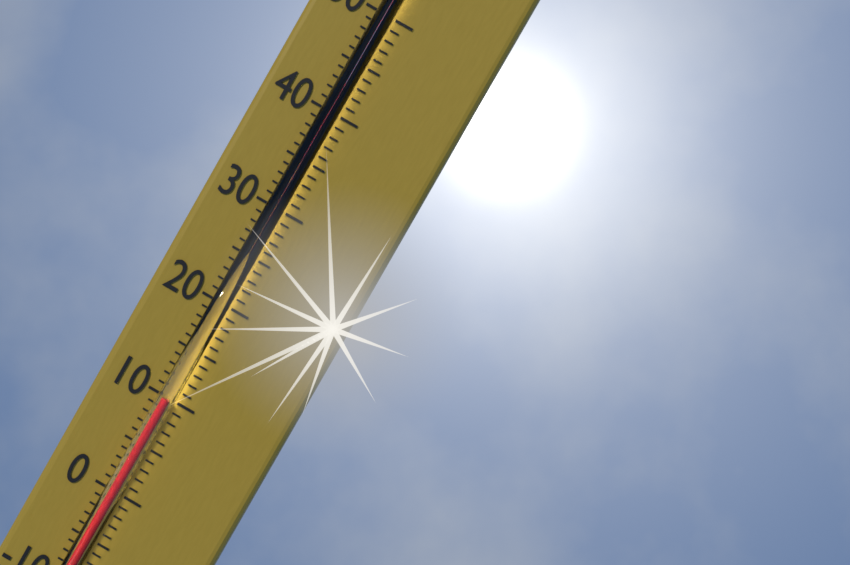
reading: 10 °C
